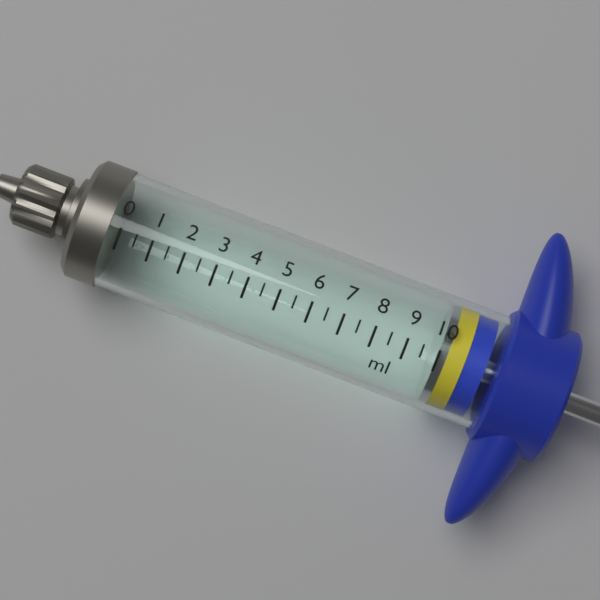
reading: 10.0 ml
